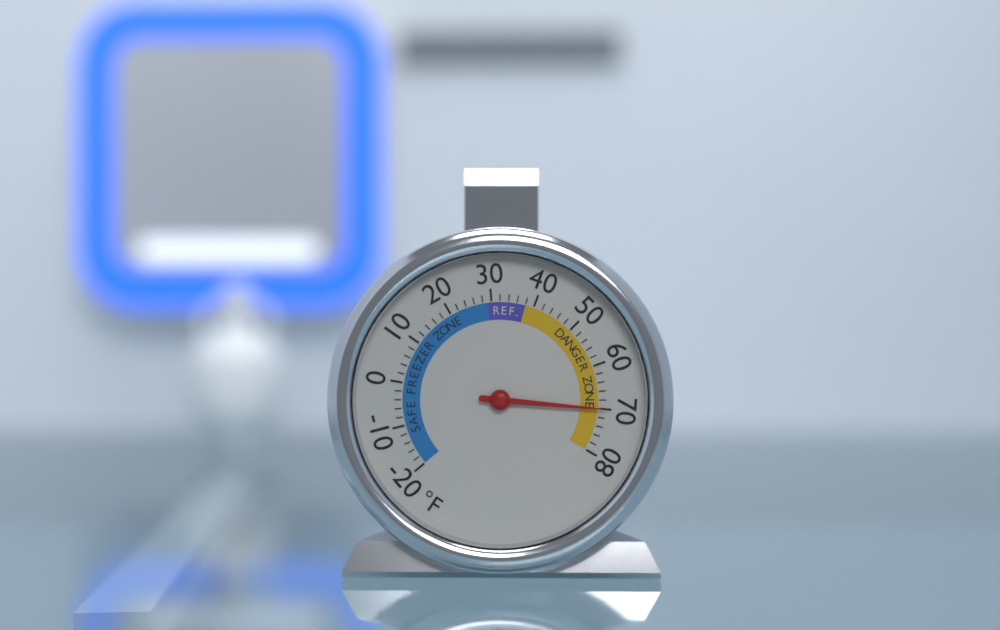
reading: 70 °F
